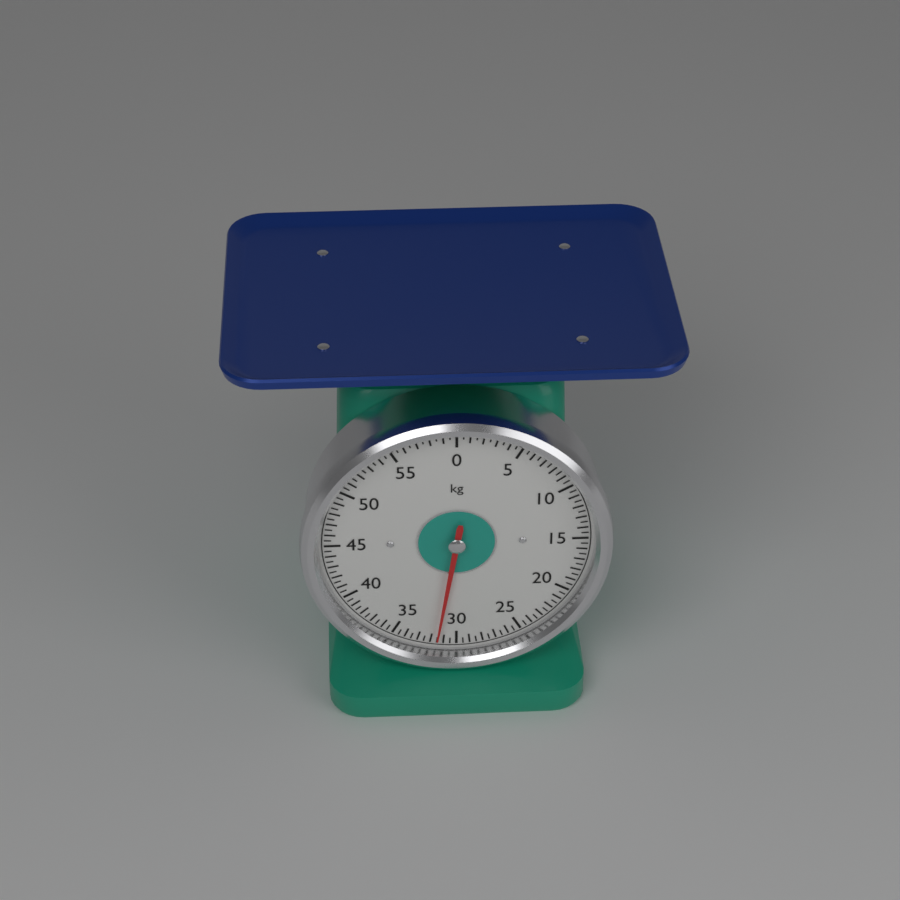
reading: 31.5 kg
